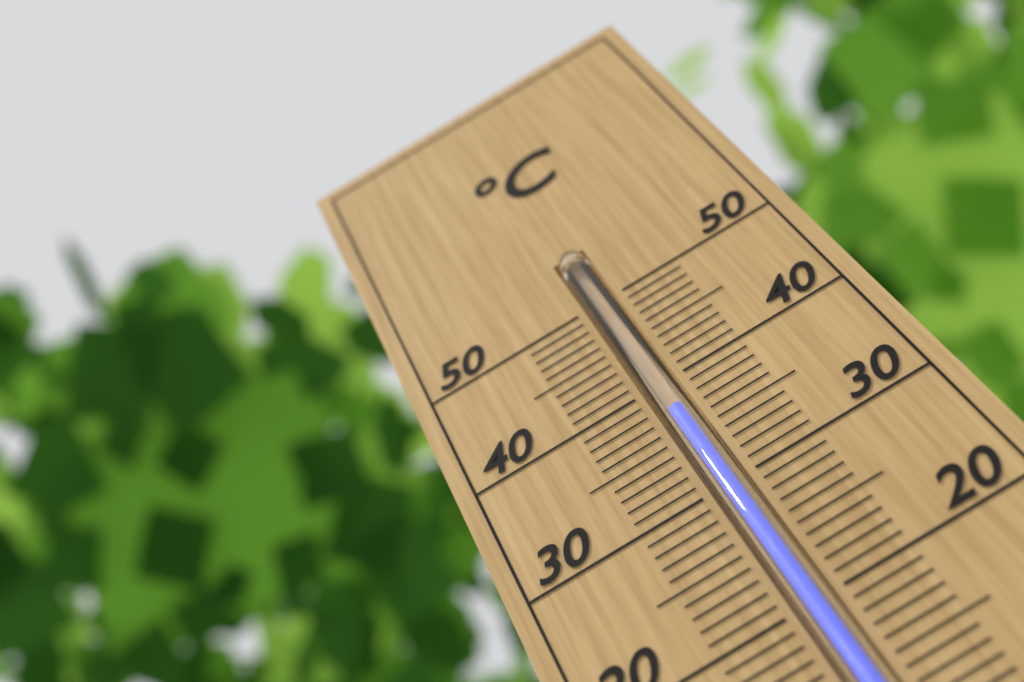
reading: 37 °C
